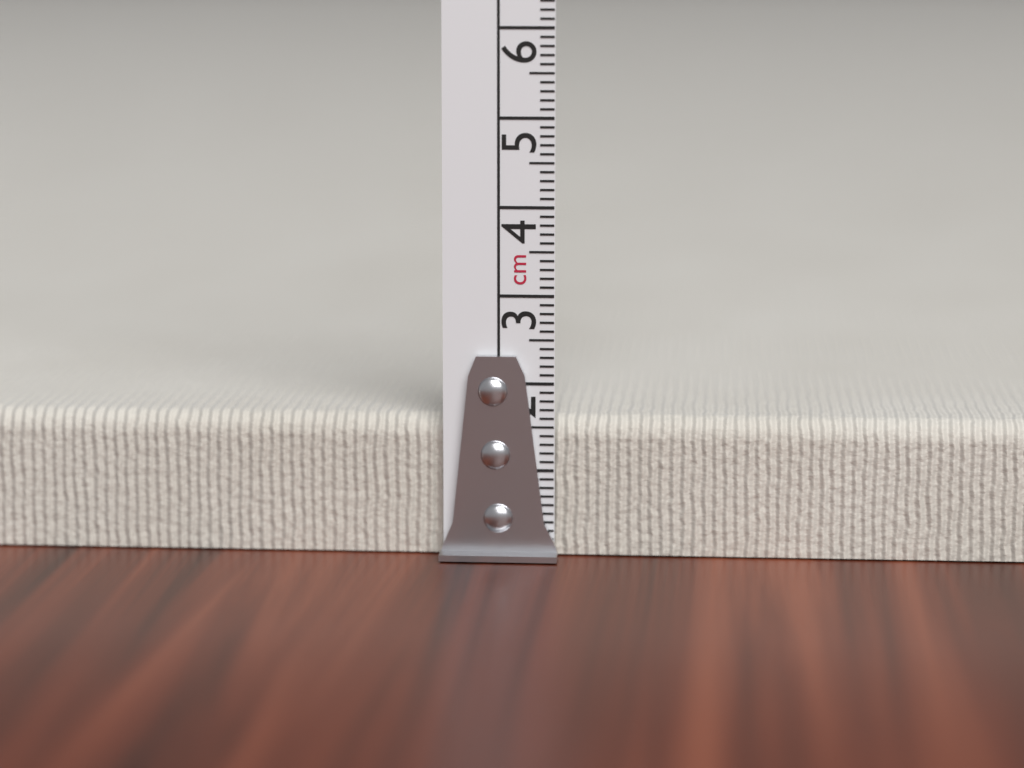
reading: 1.6 cm
